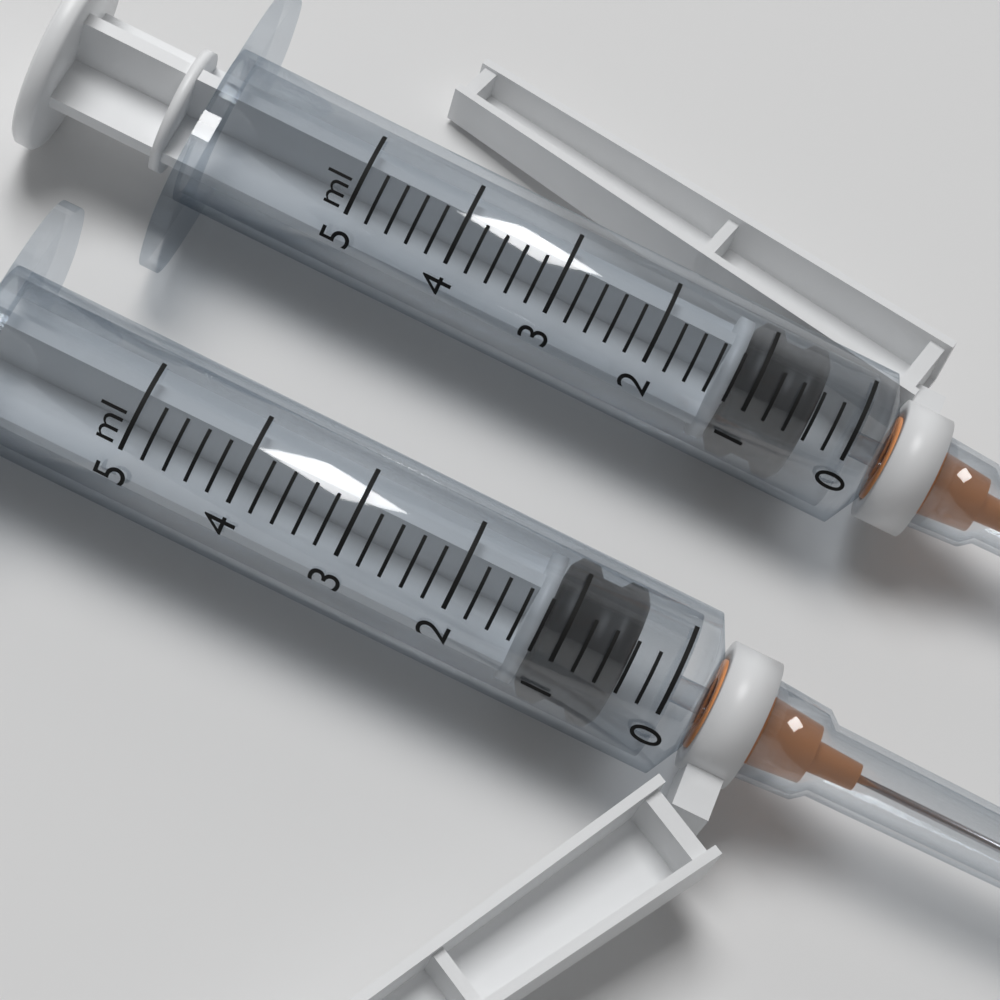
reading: 0.4 ml
